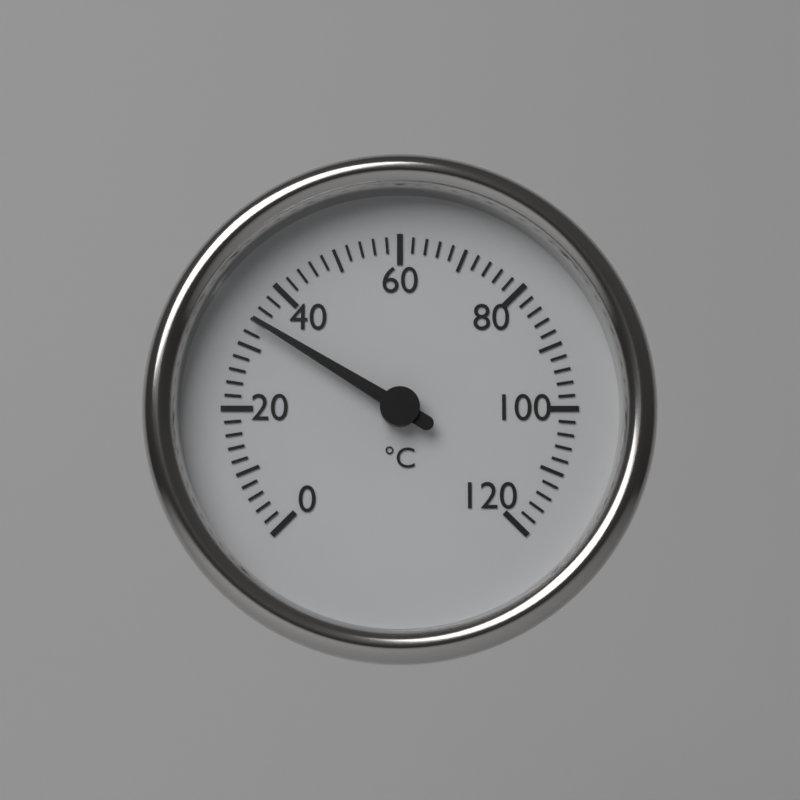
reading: 34 °C
